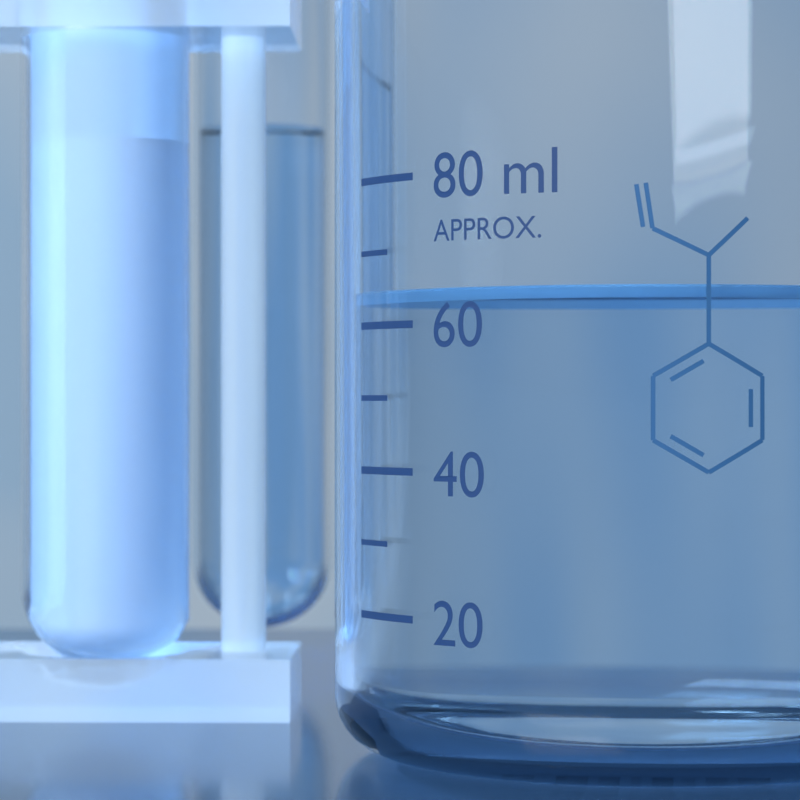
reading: 65 ml
